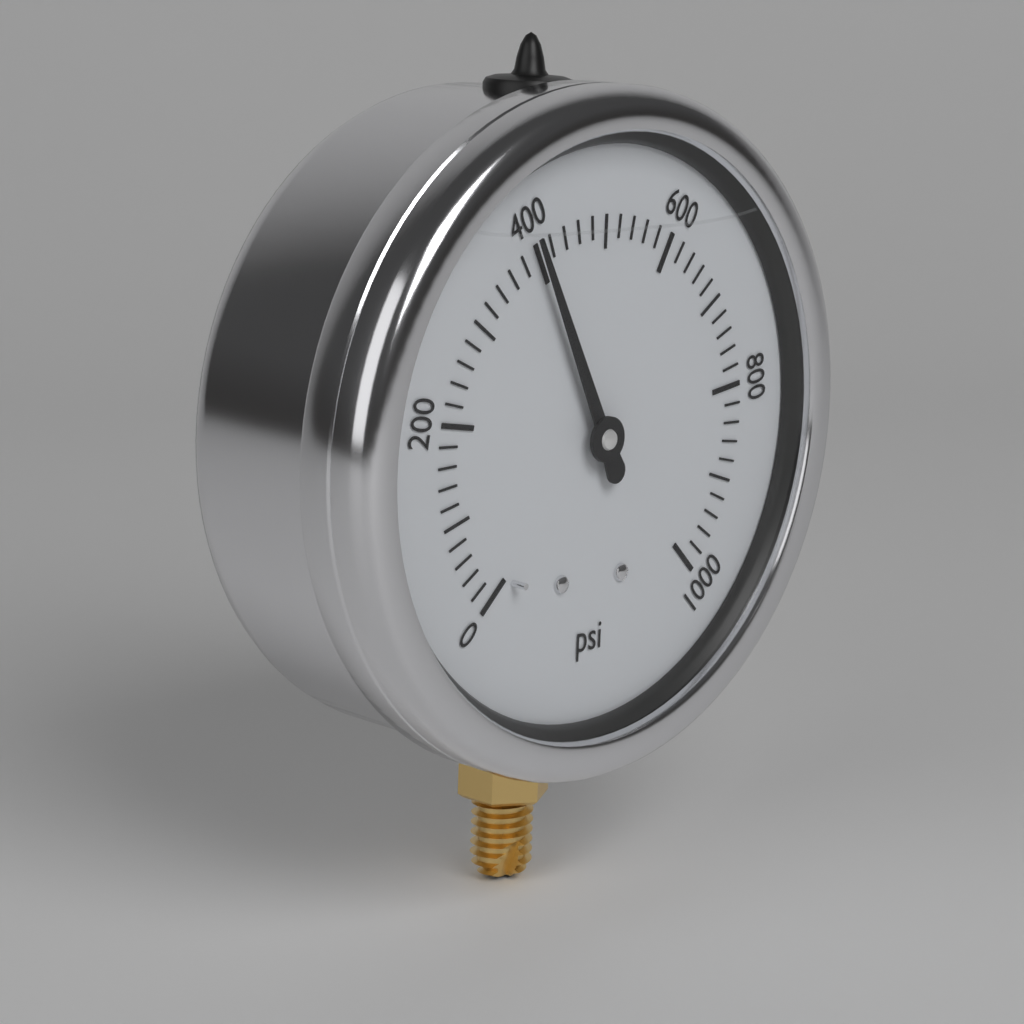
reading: 400 psi
